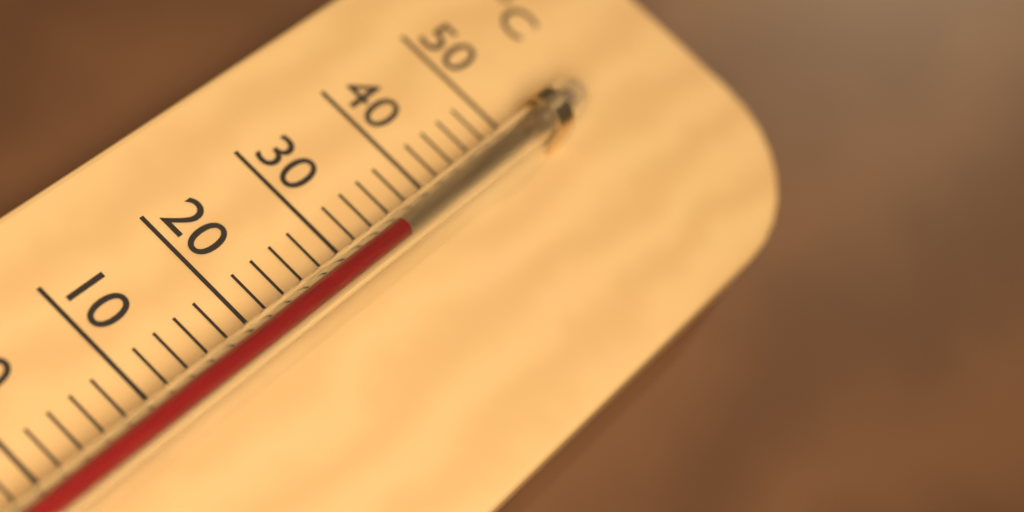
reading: 34 °C
